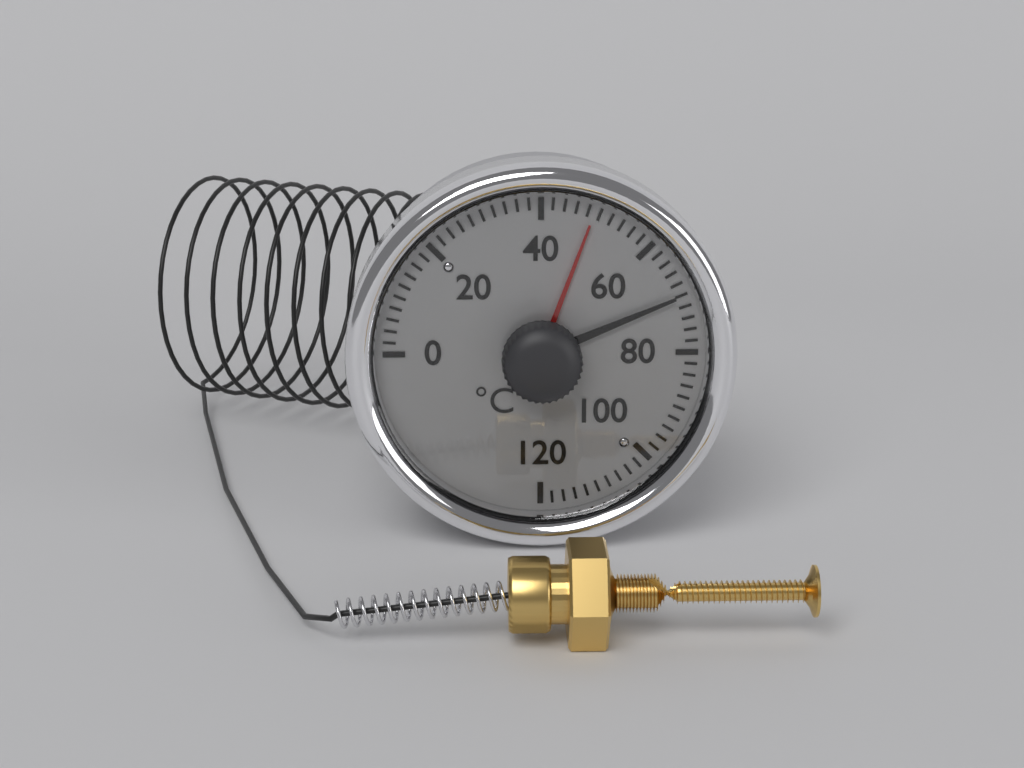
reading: 70 °C
